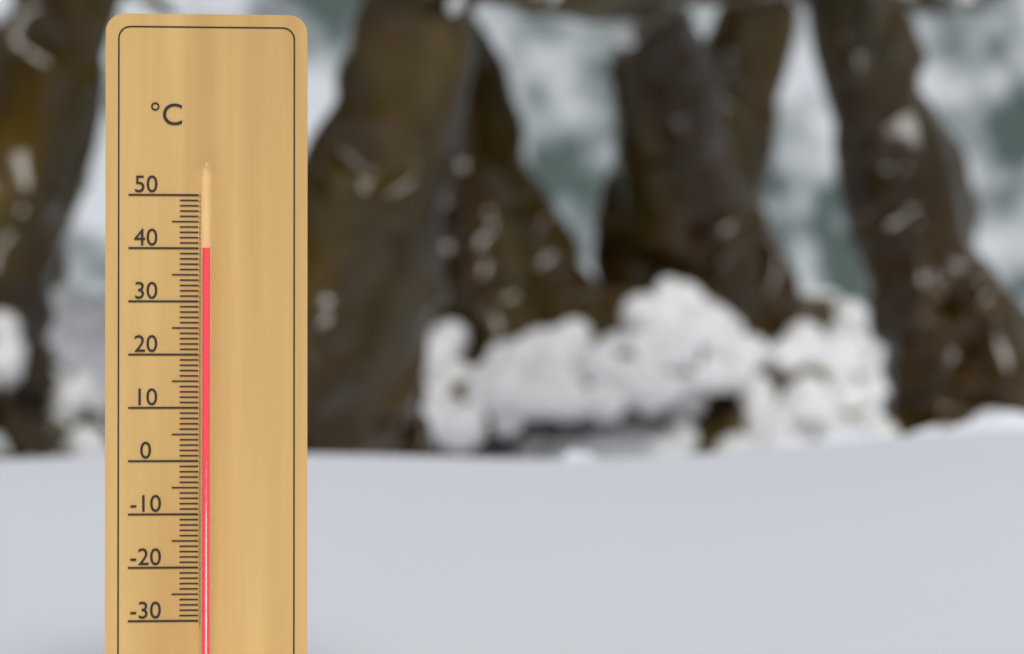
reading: 40 °C
